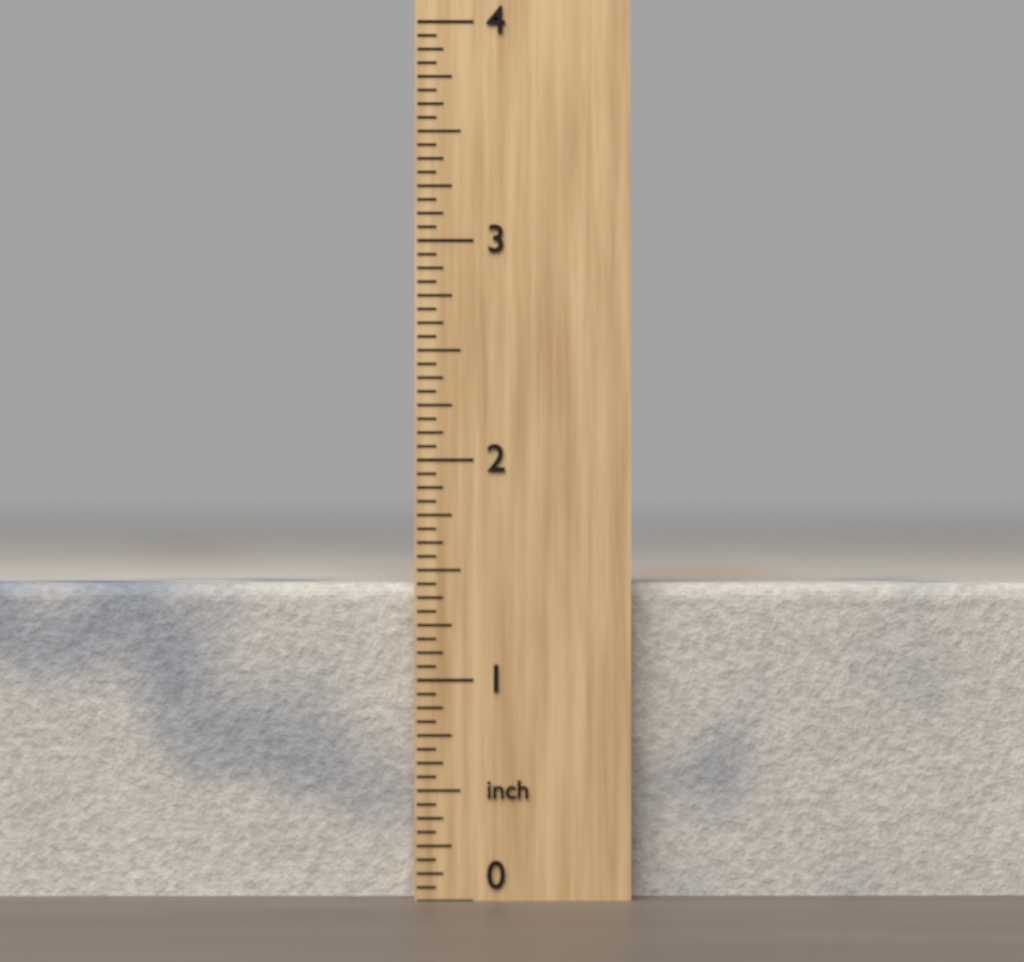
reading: 1.4375 inch
